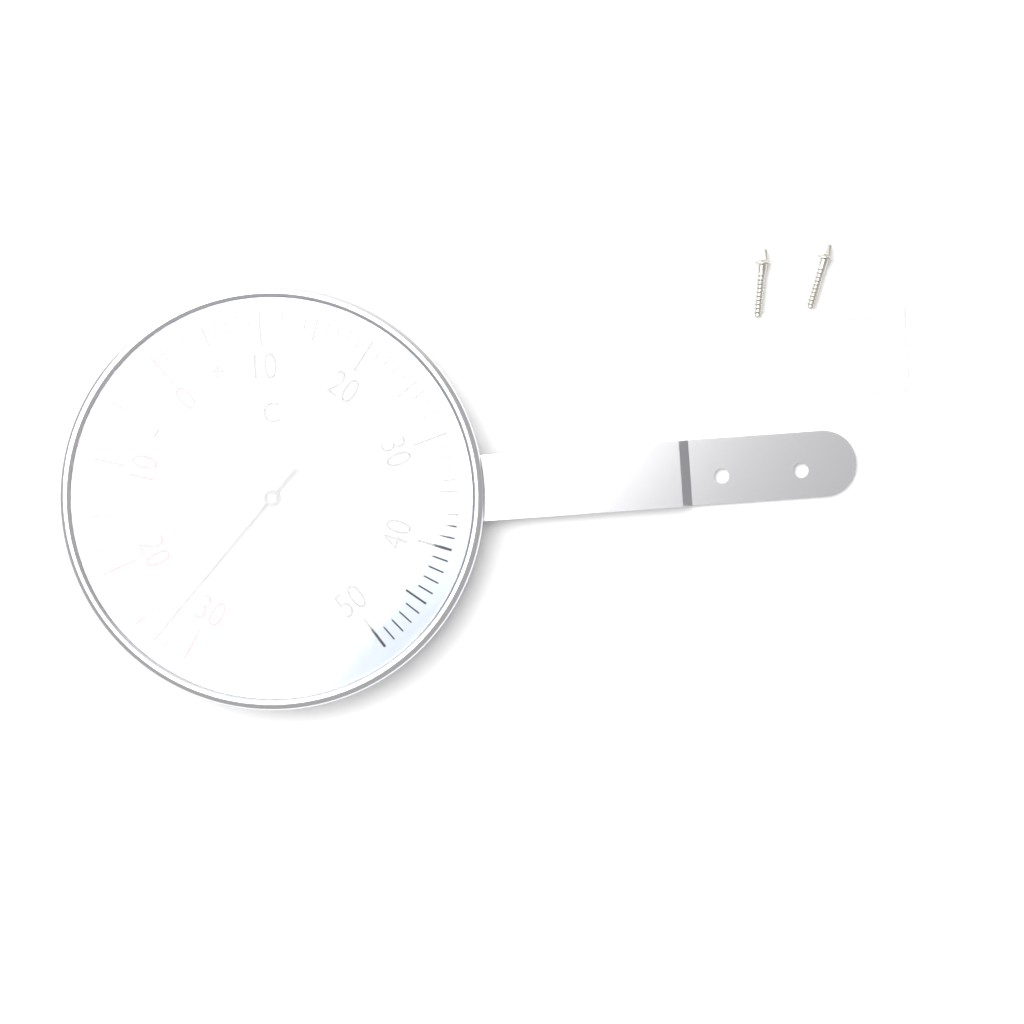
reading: -27 °C
